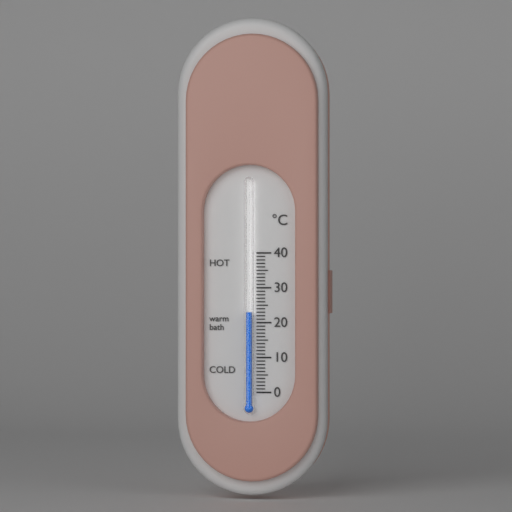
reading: 23 °C
